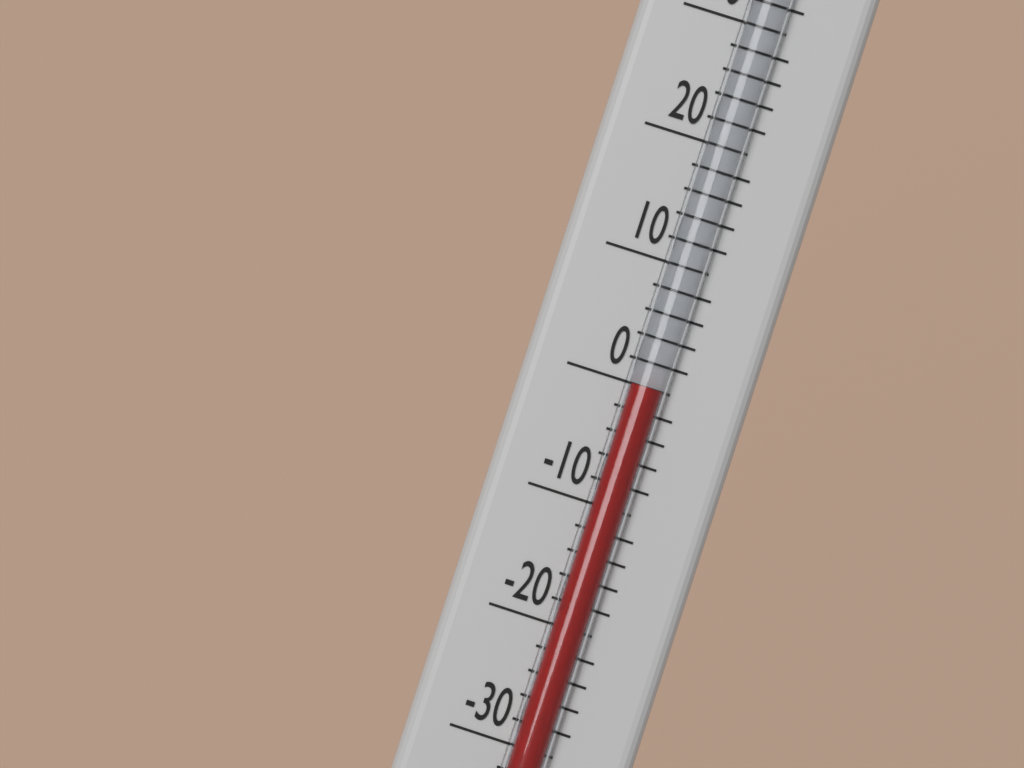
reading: 0 °F
